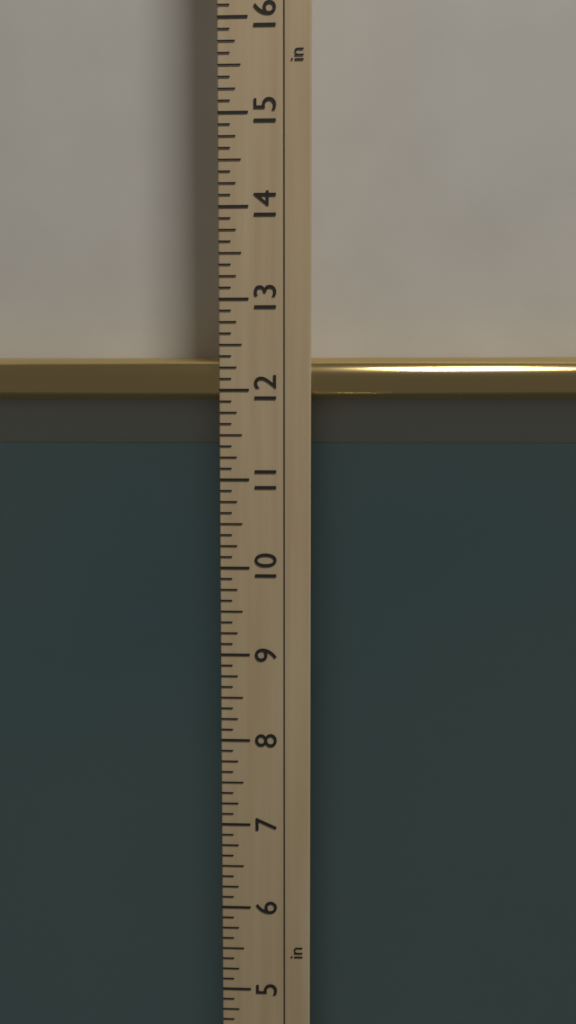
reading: 12.375 in
